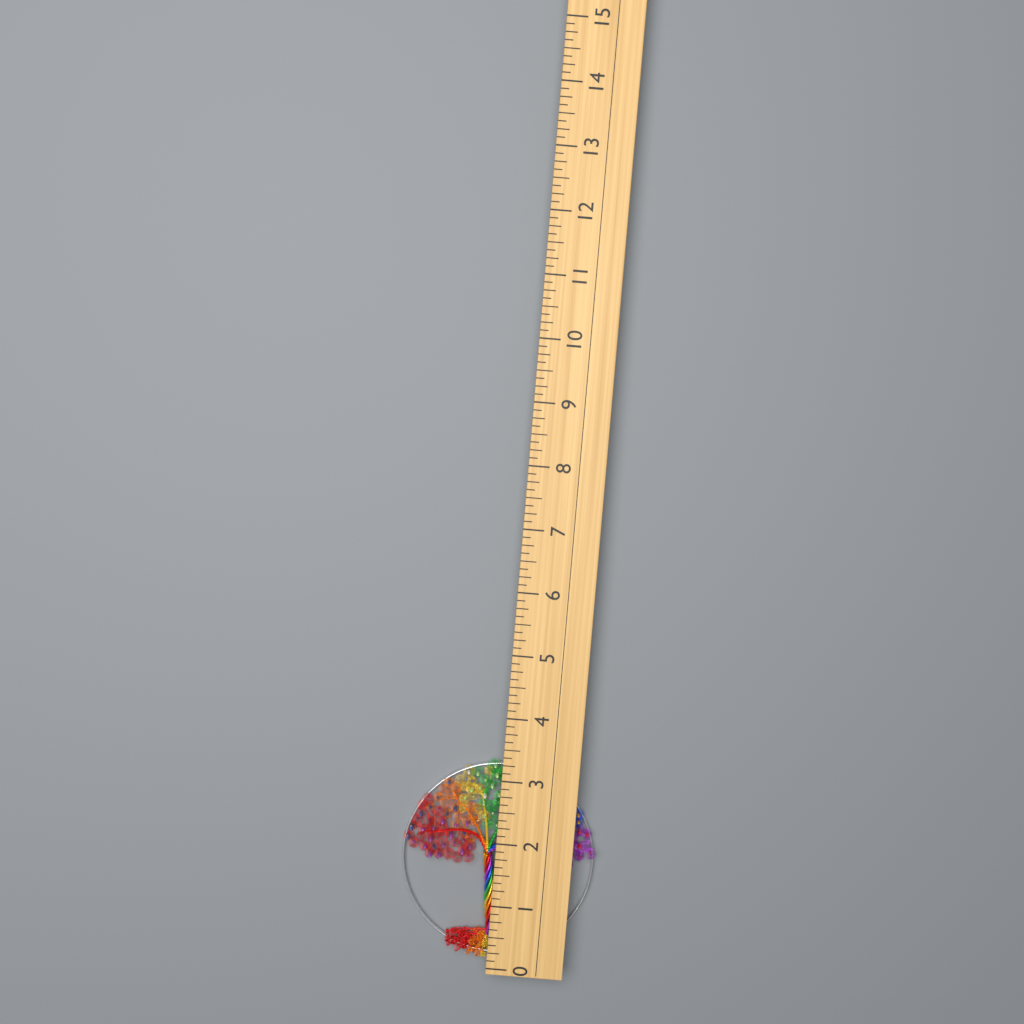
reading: 3.250 (no unit)
